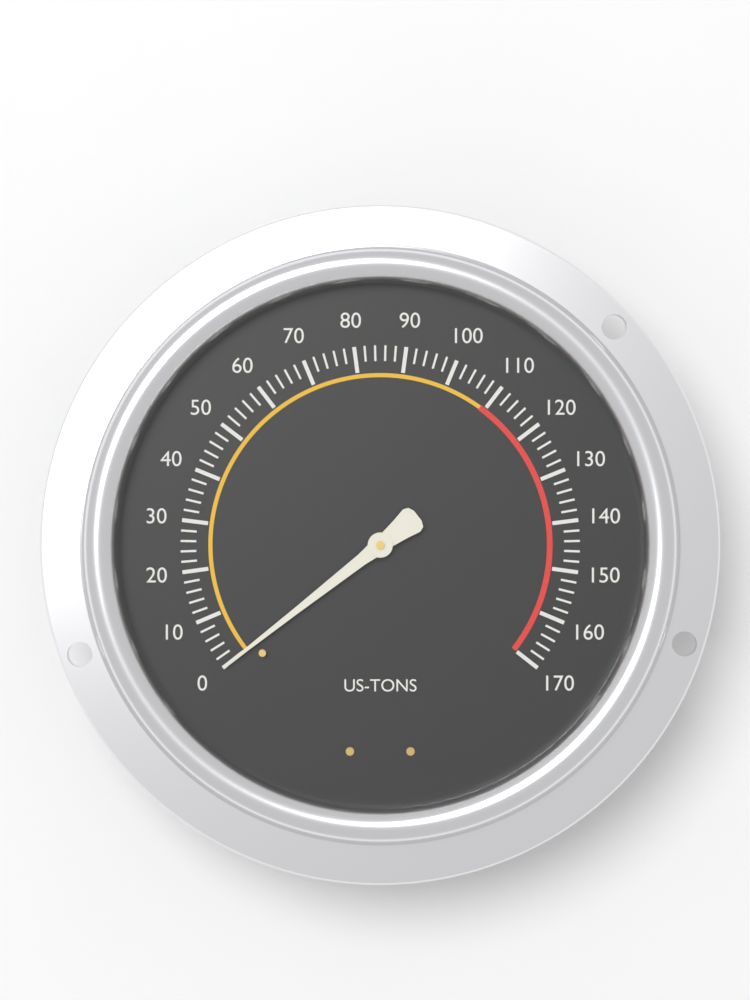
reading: 0 US-TONS
